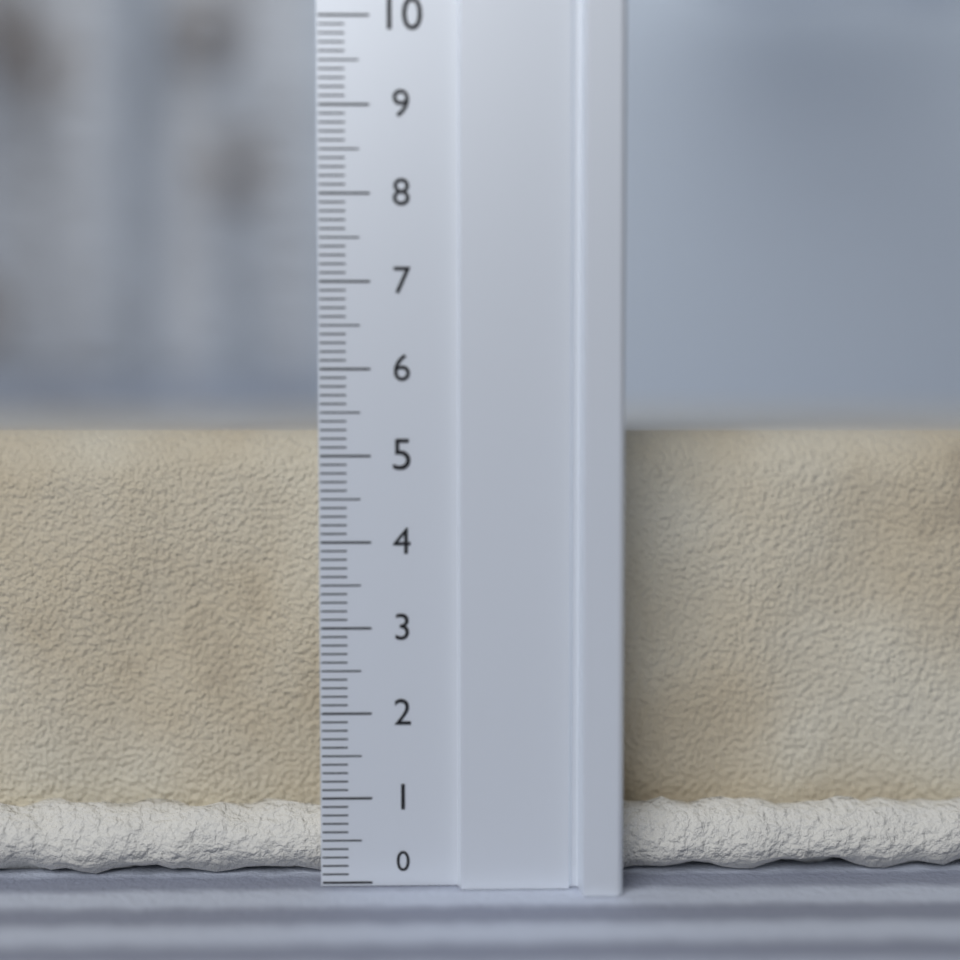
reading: 5.3 (no unit)
